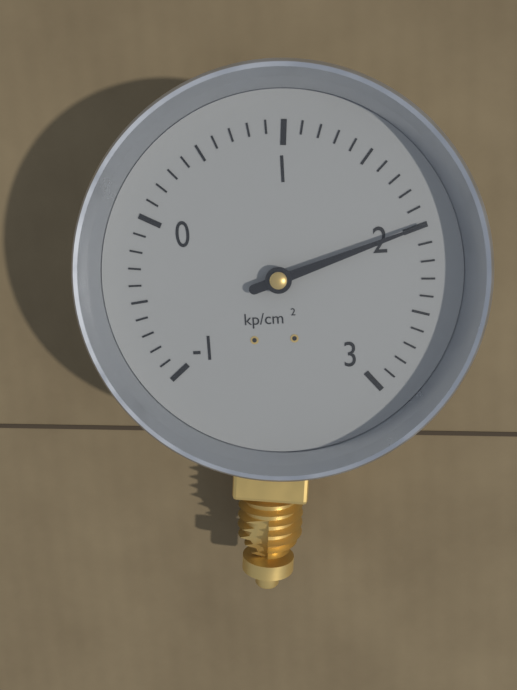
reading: 2.0 kp/cm²
